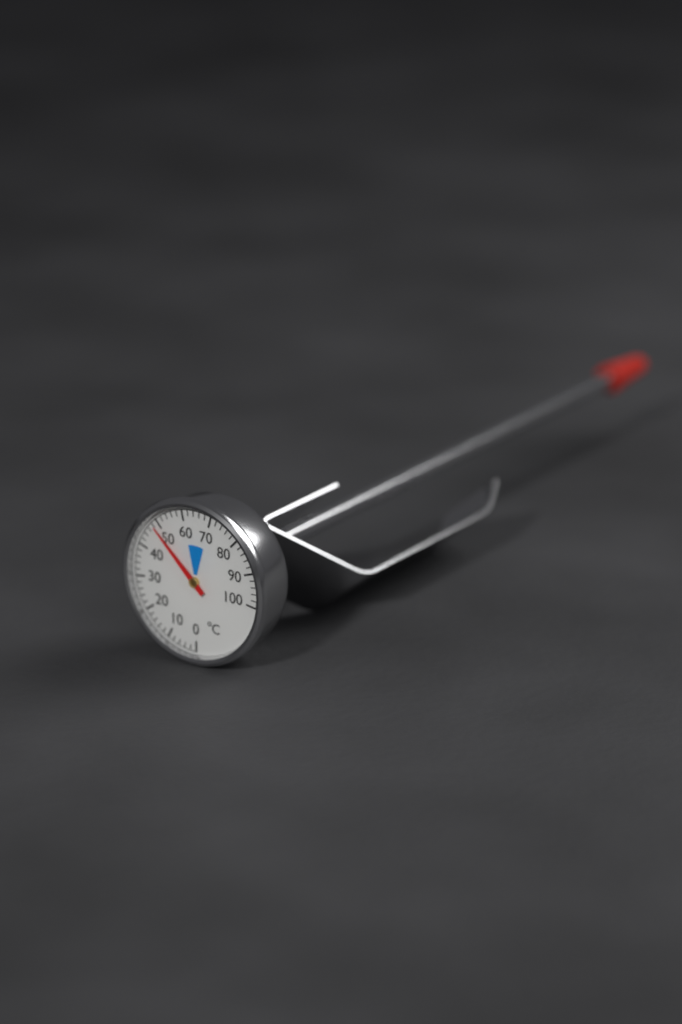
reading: 48 °C
